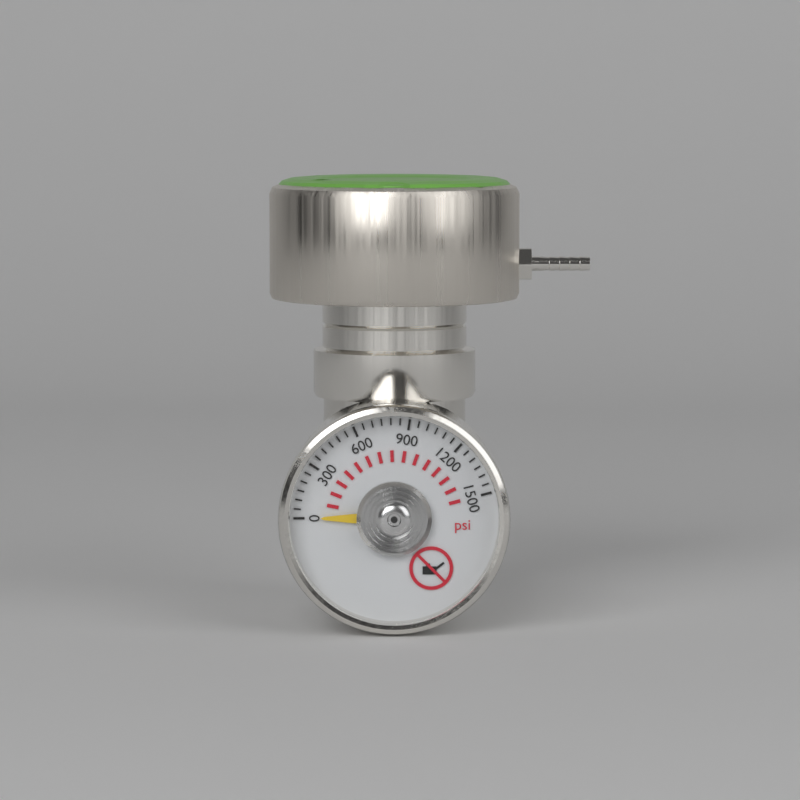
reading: 0 psi
